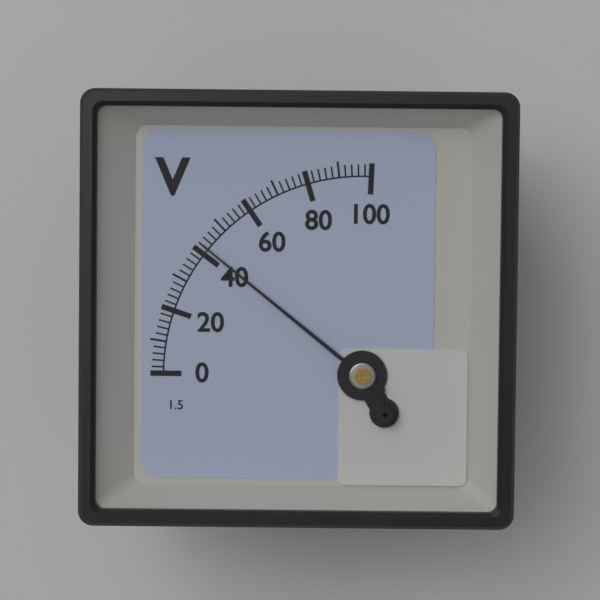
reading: 42 V
